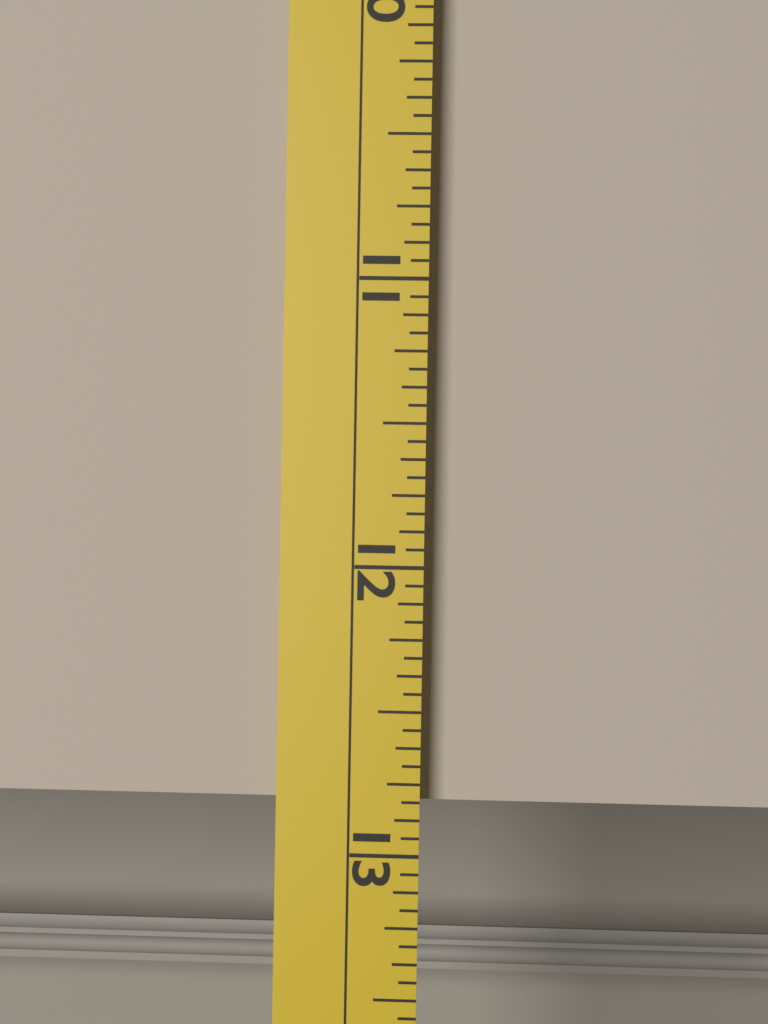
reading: 12.8125 (no unit)
